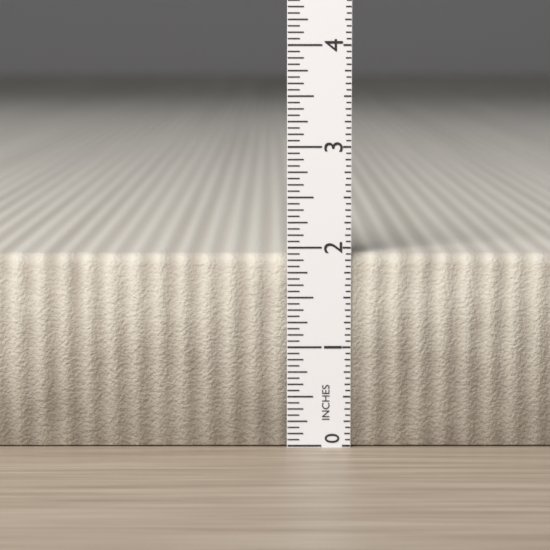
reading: 1.9375 in
